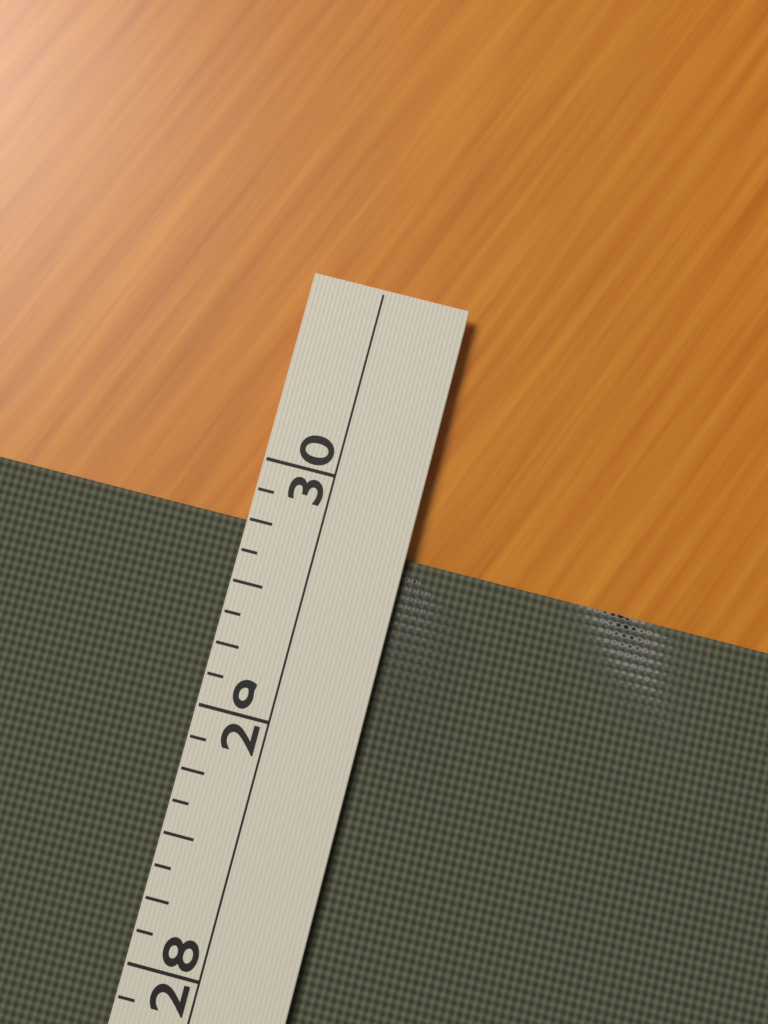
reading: 29.750 (no unit)
